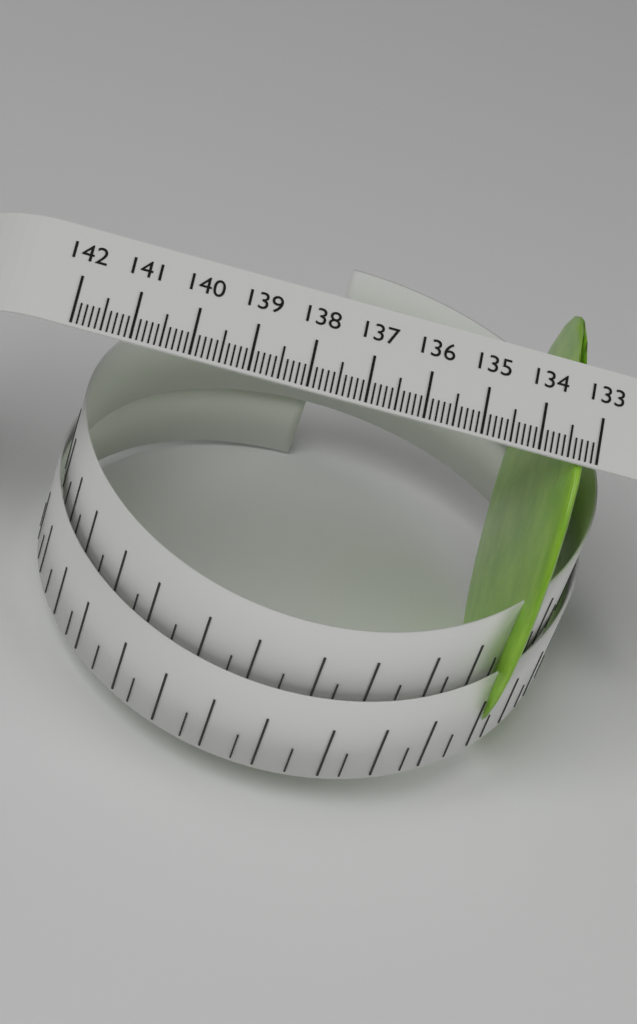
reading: 133.5 (no unit)
